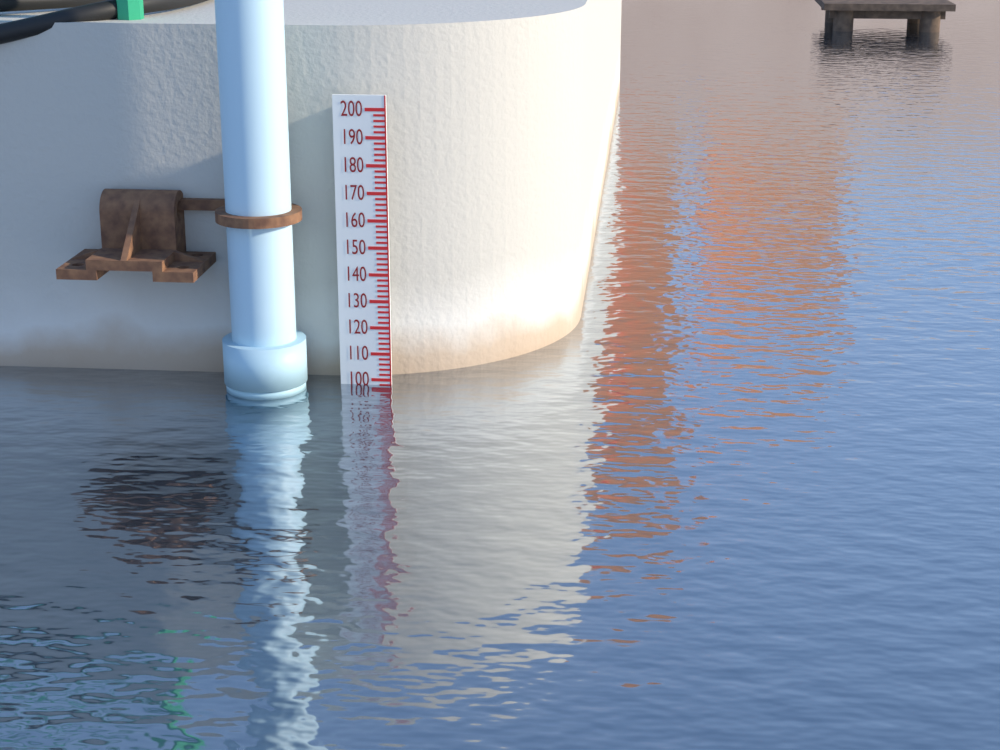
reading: 98 (no unit)
